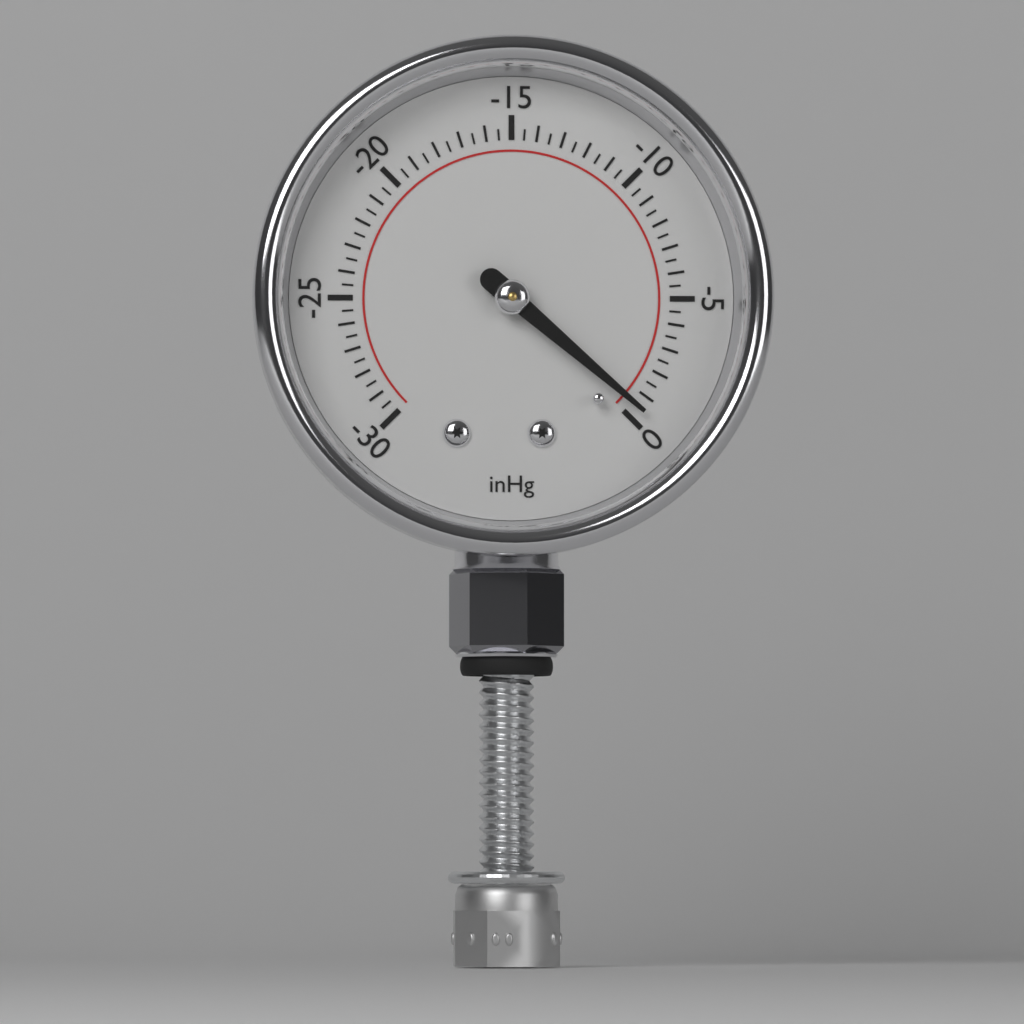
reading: -0.5 inHg
